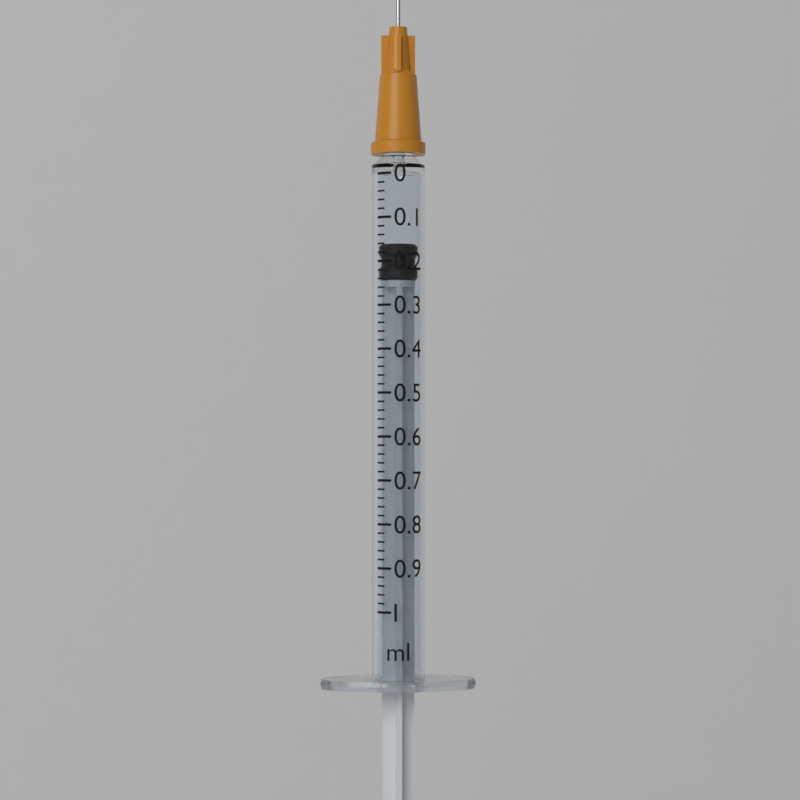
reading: 0.16 ml
